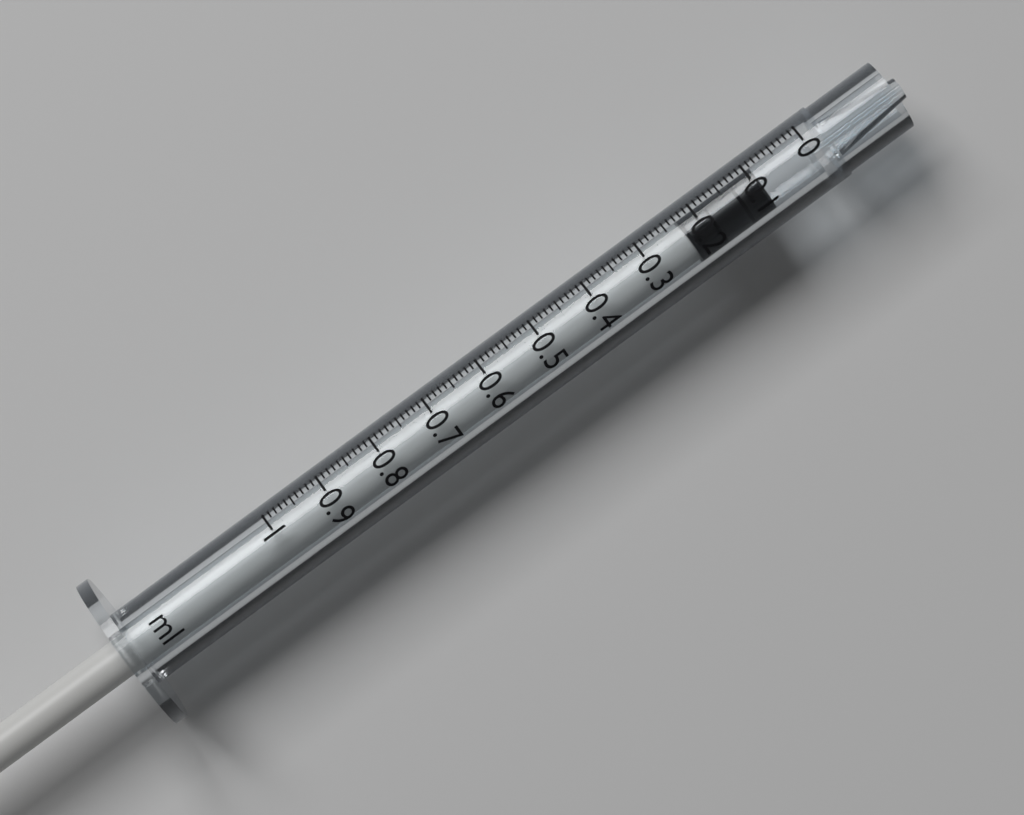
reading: 0.09 ml
